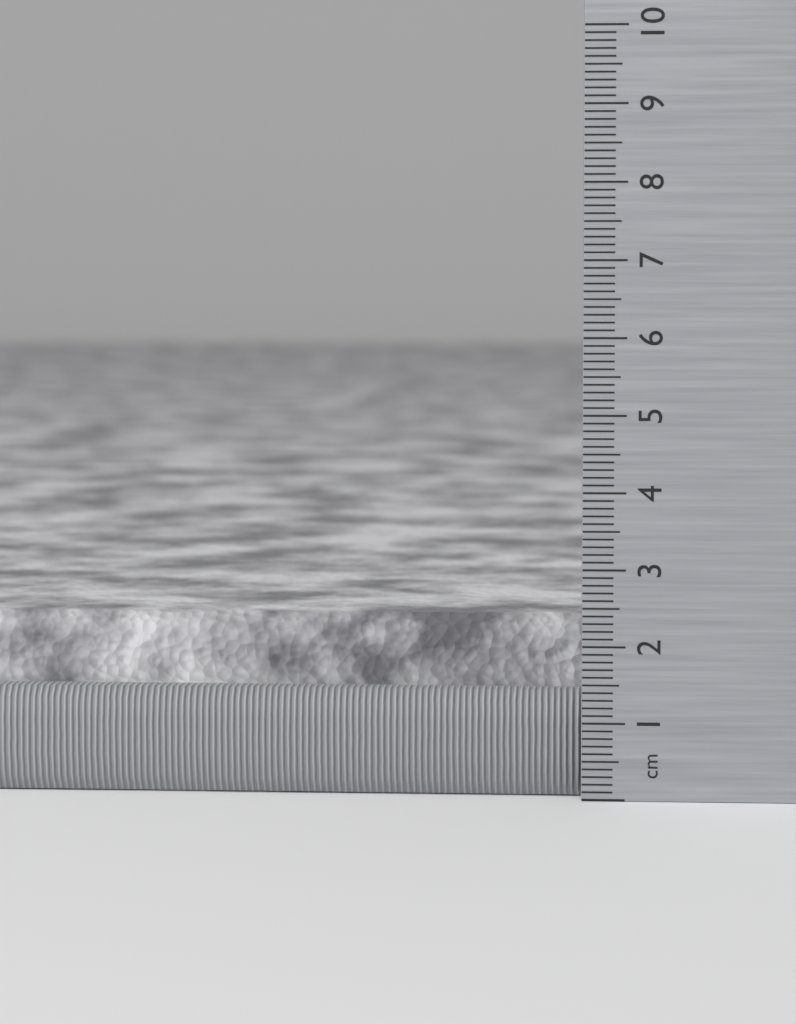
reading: 2.3 cm
